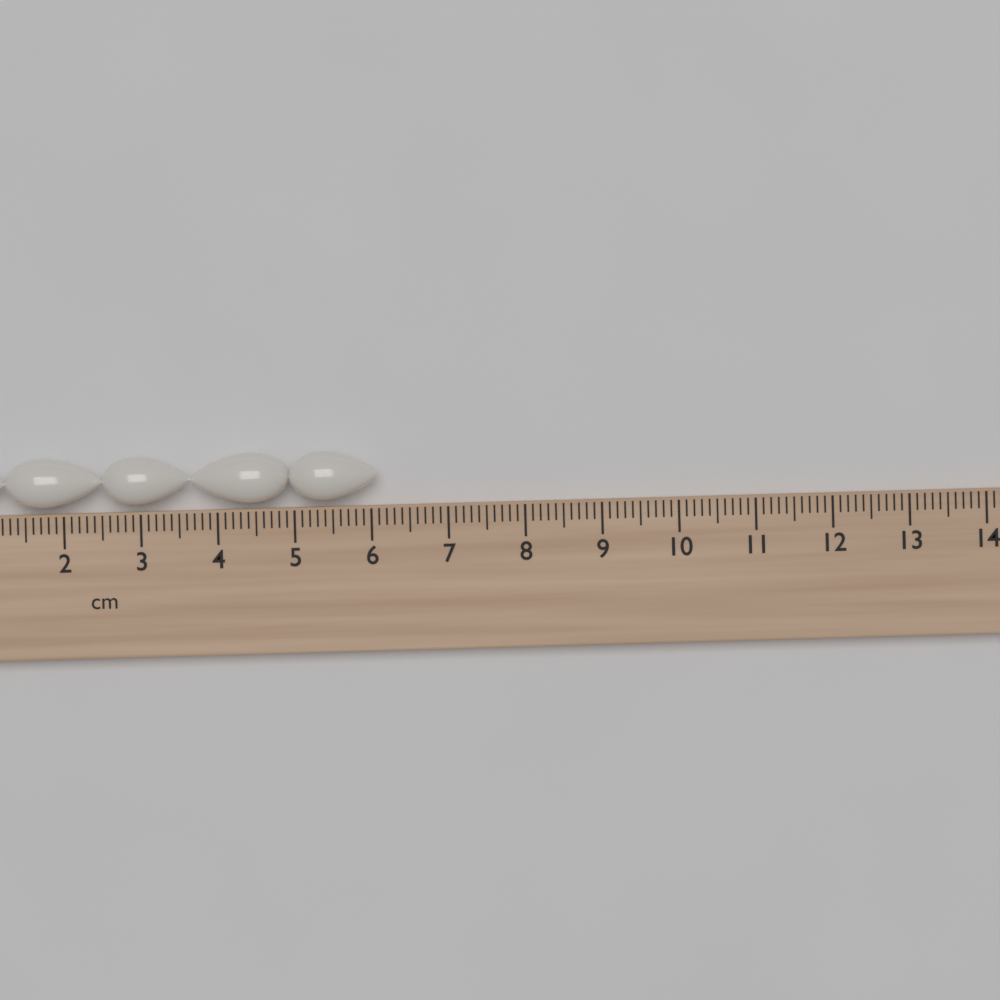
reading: 6.1 cm
